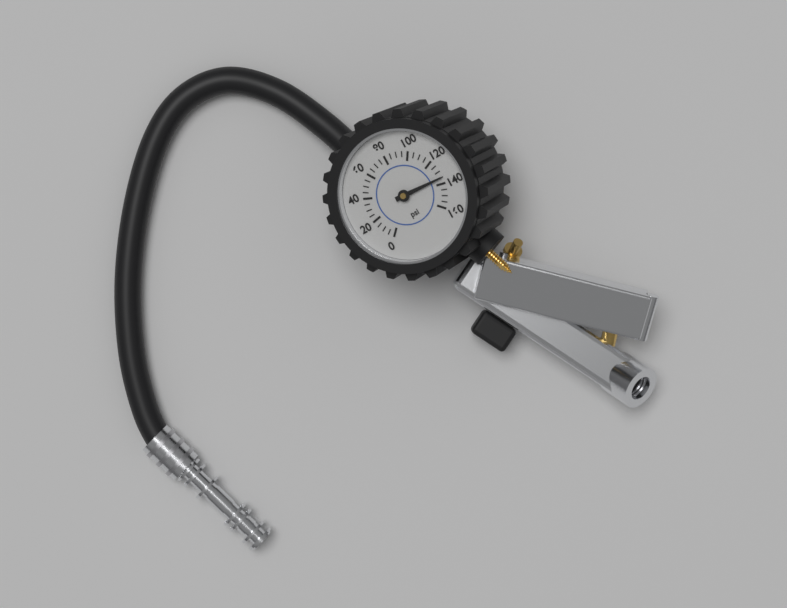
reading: 135 psi
